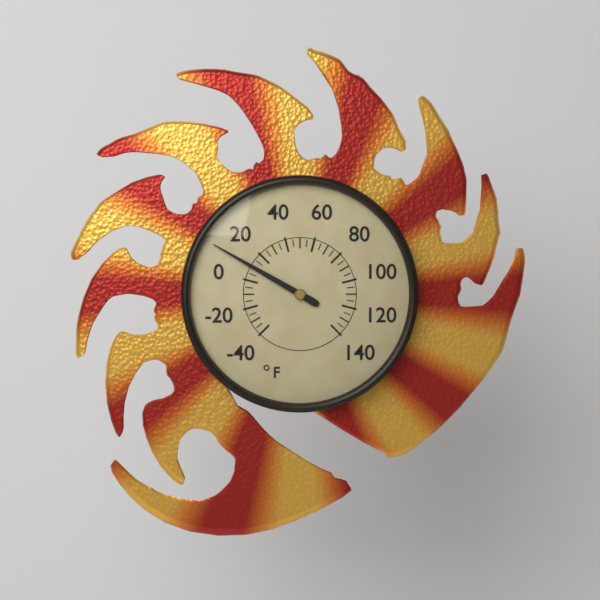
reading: 10 °F
